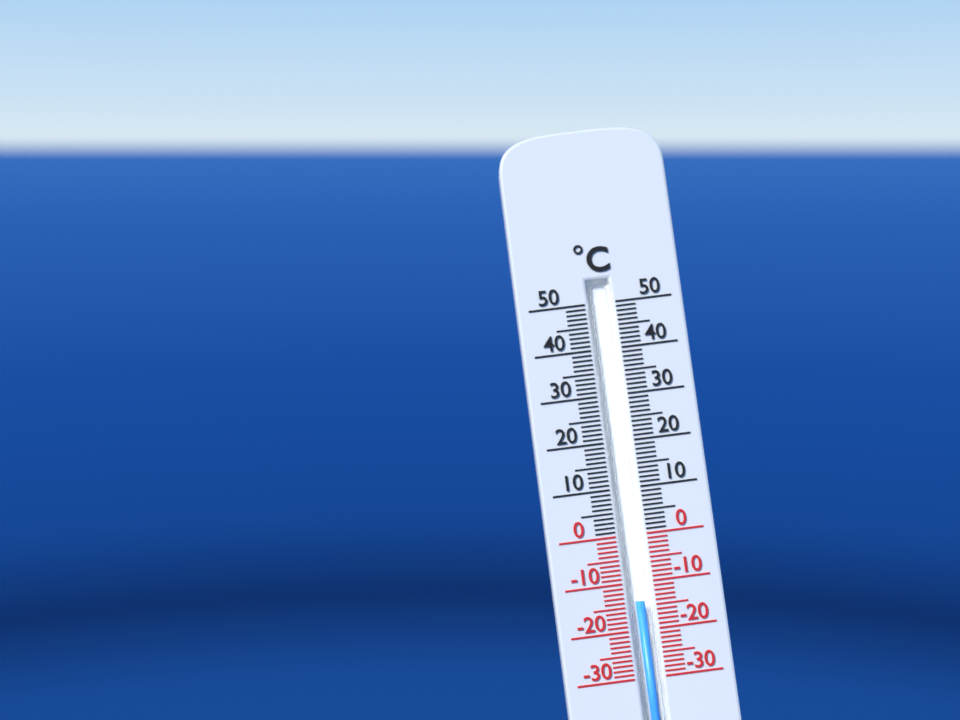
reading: -14 °C
